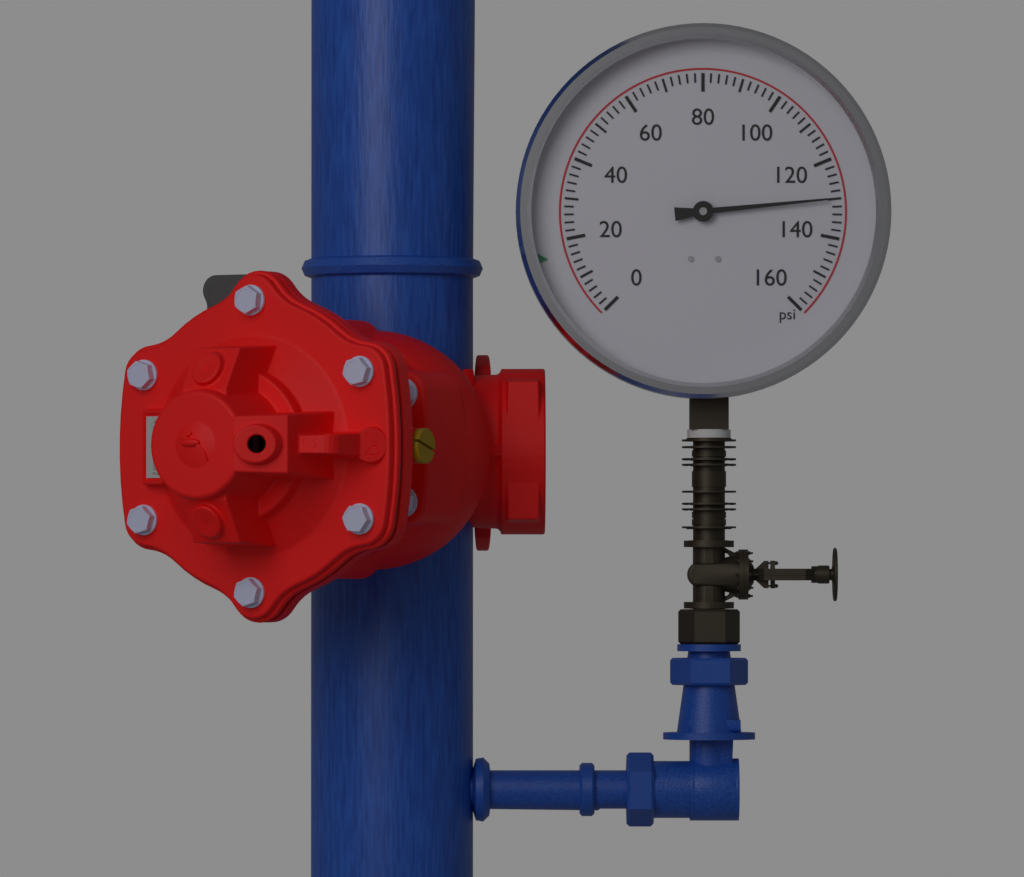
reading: 130 psi
